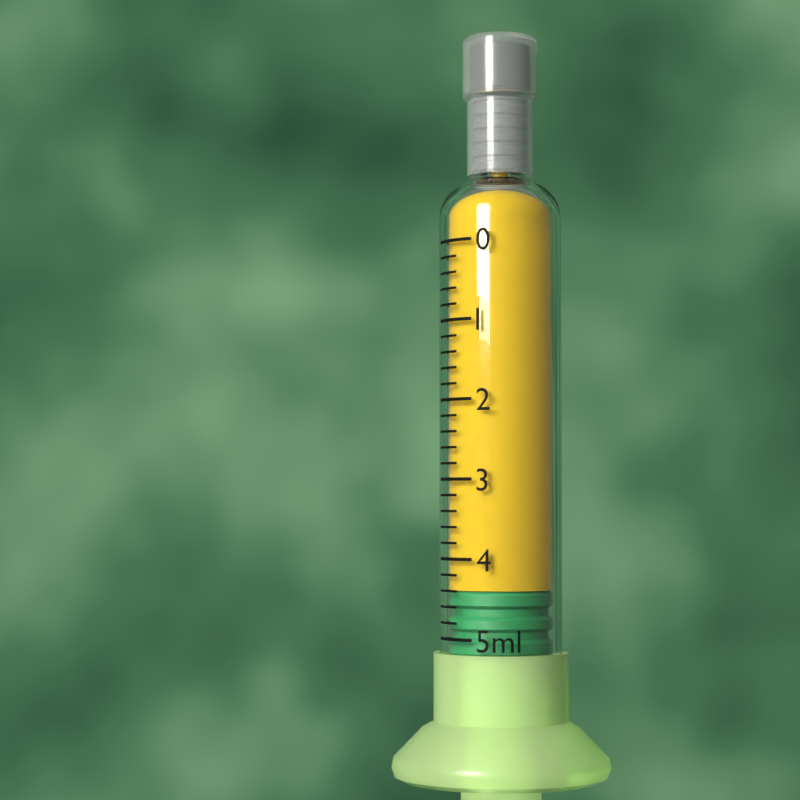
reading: 4.4 ml
